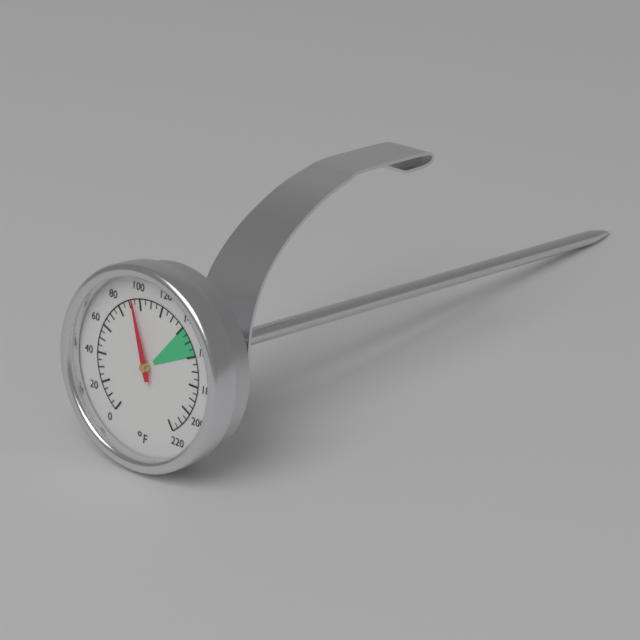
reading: 95 °F
